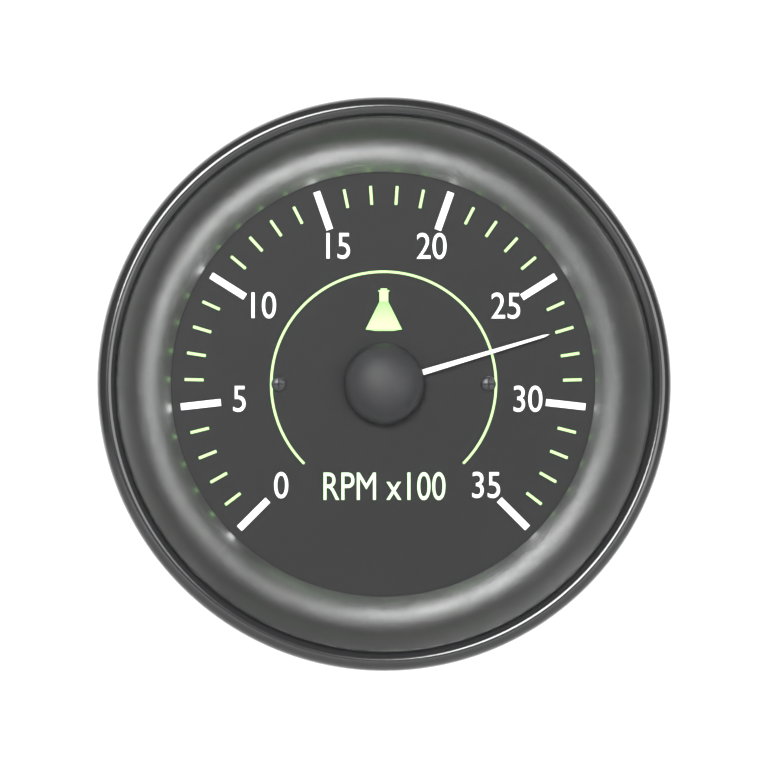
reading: 27 RPM x100
